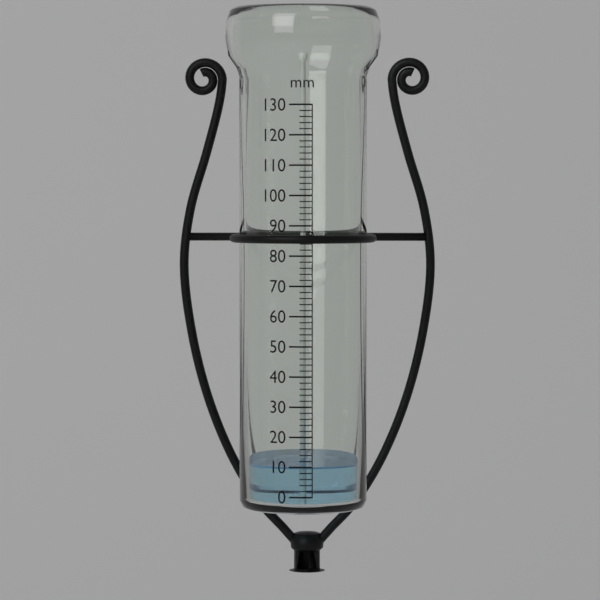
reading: 10 mm
